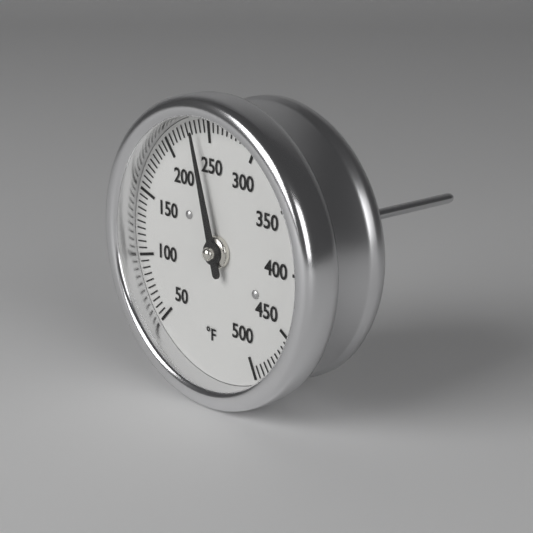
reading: 235 °F
